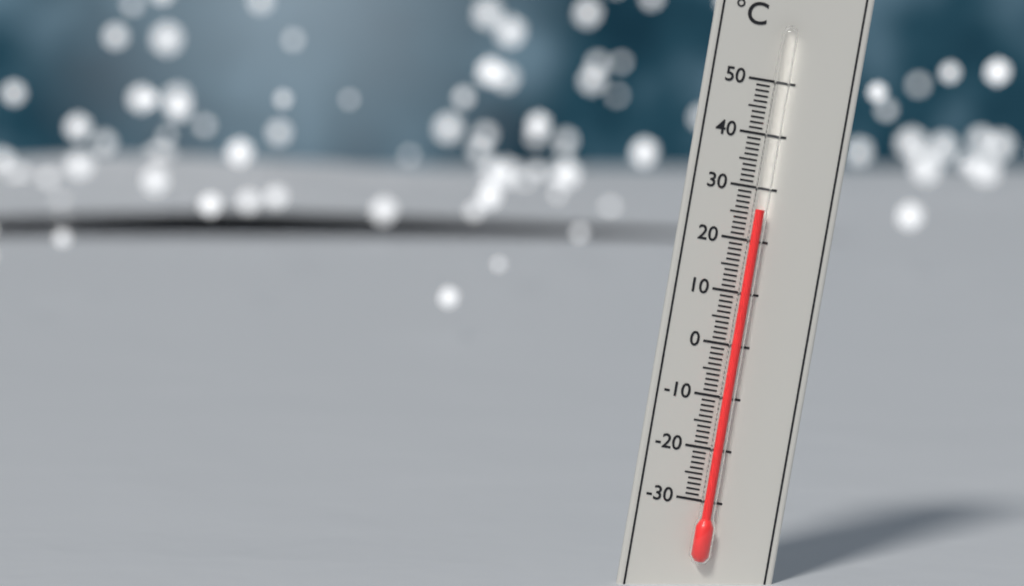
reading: 26 °C
